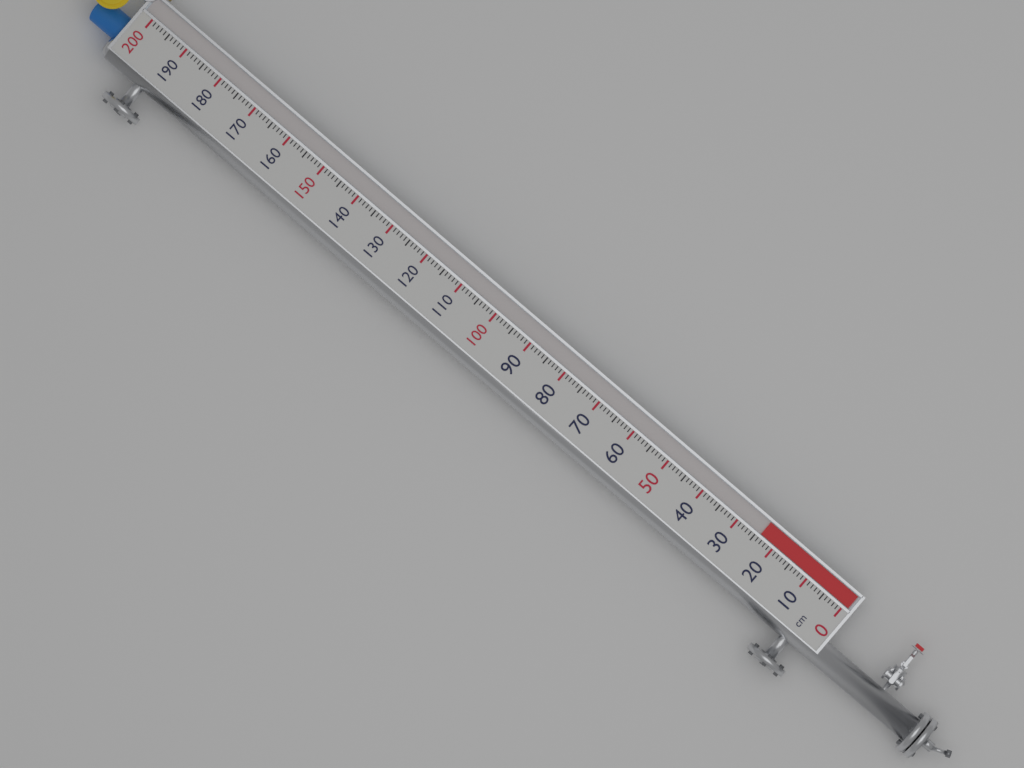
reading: 24 cm
